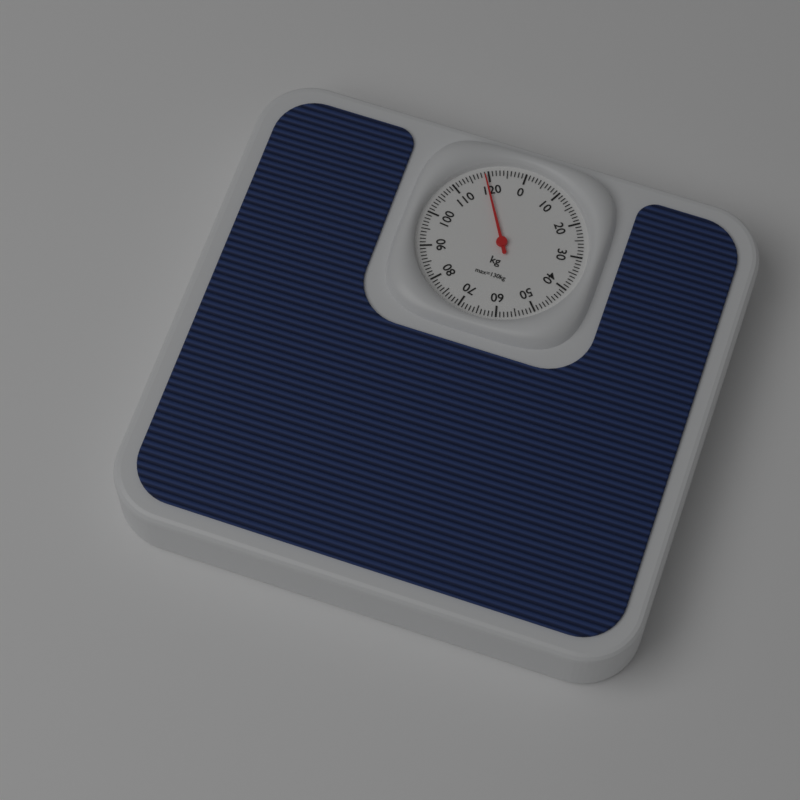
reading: 119 kg
